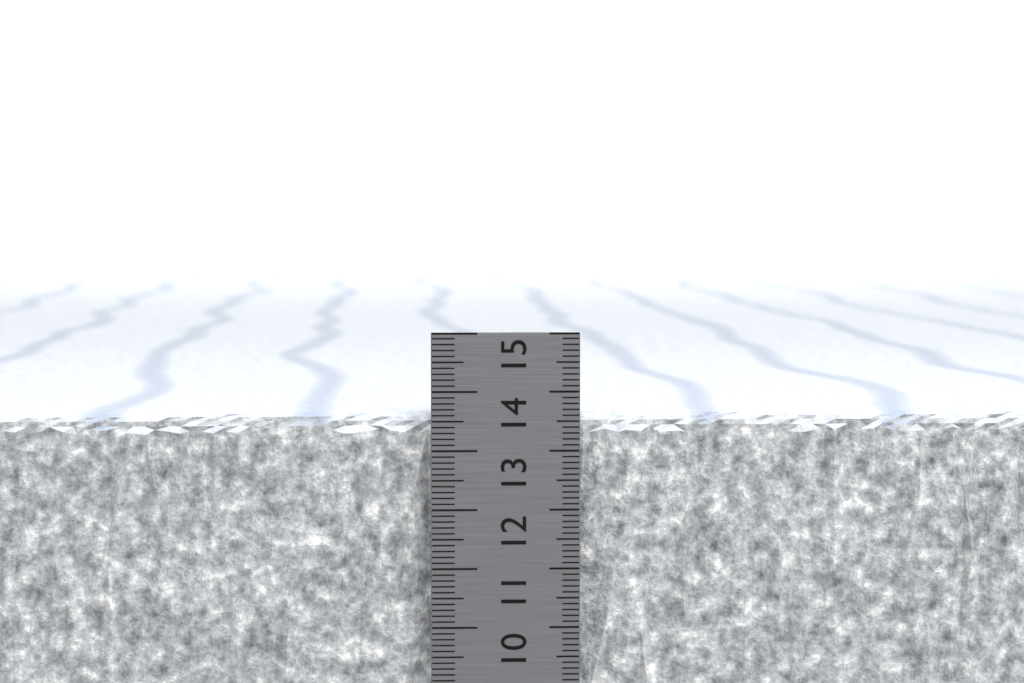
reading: 13.6 cm
